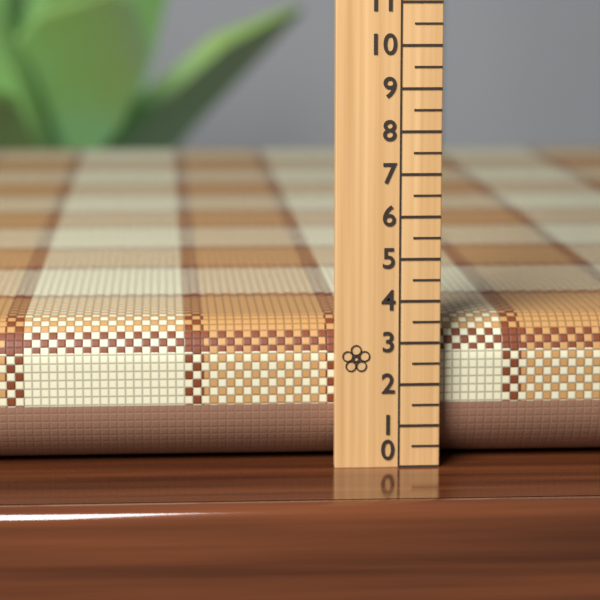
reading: 3.5 (no unit)
